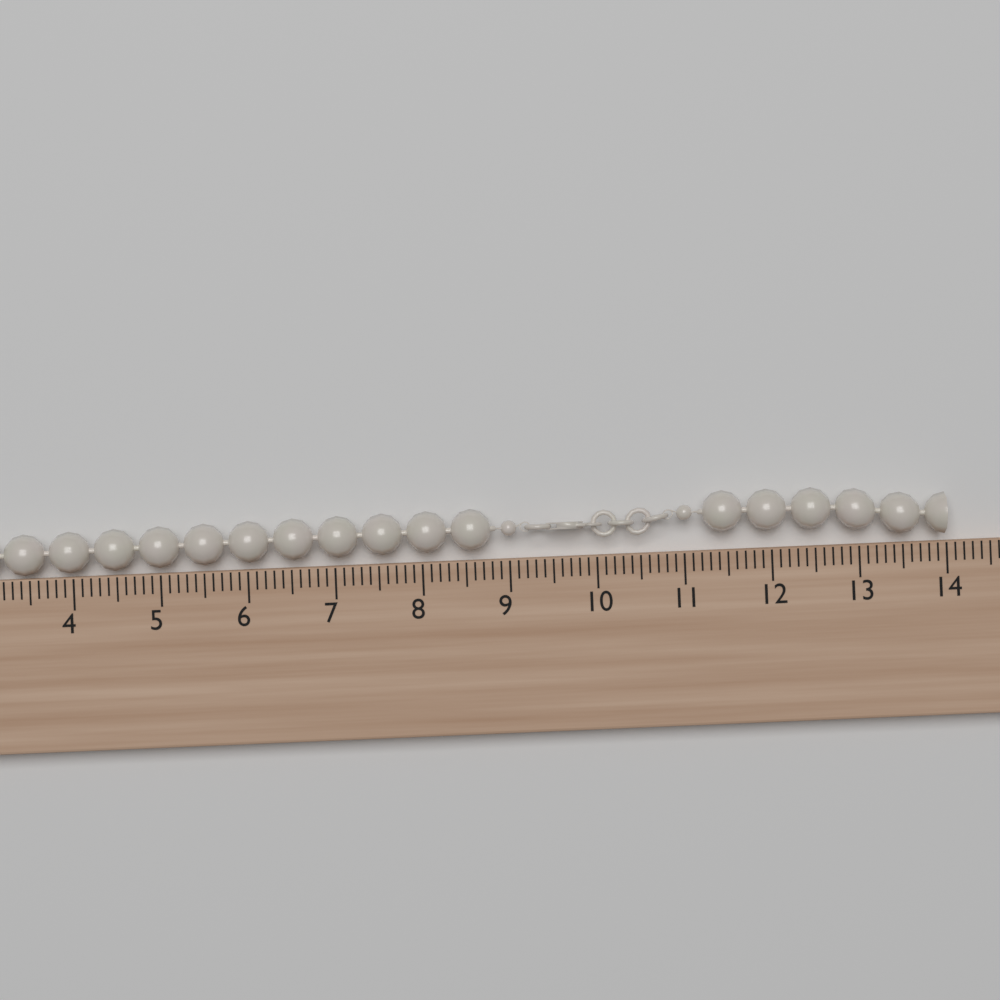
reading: 14.0 cm
